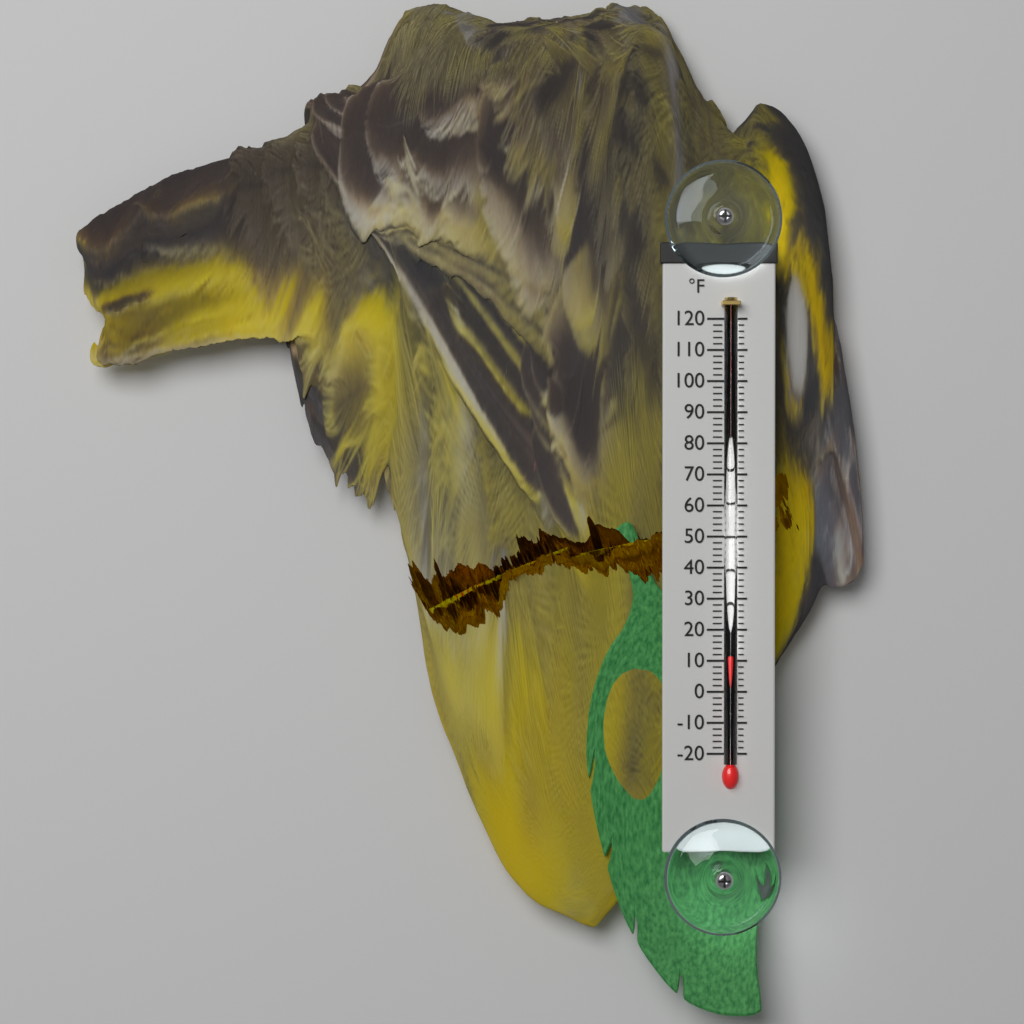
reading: 12 °F
